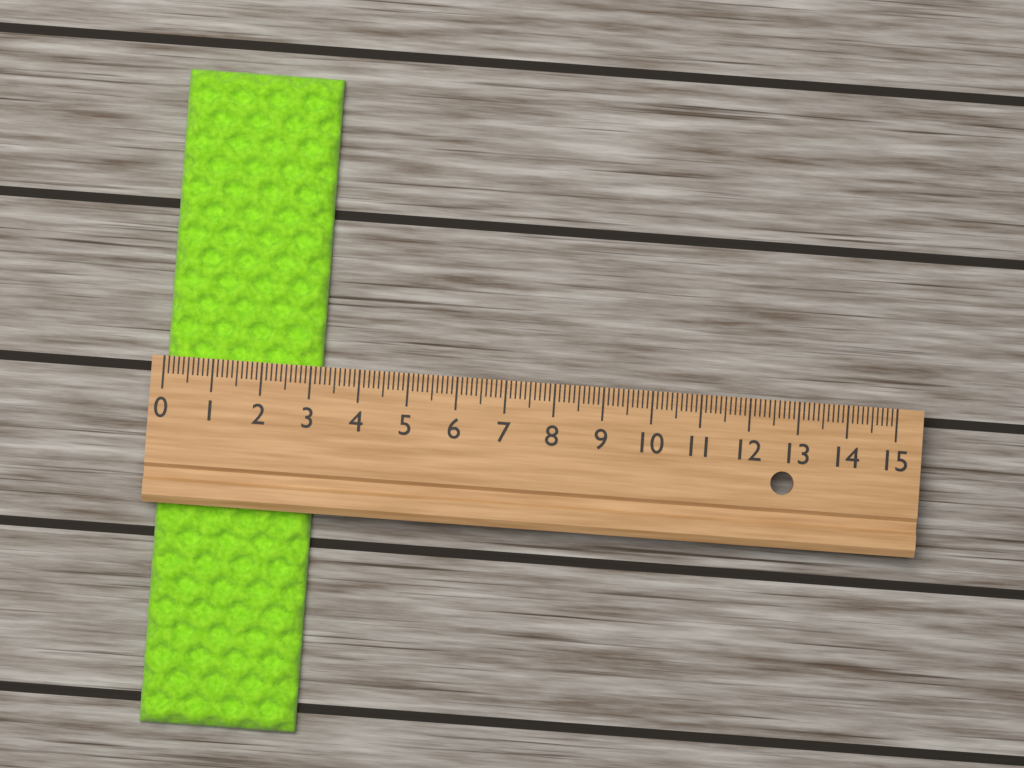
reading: 3.2 (no unit)
